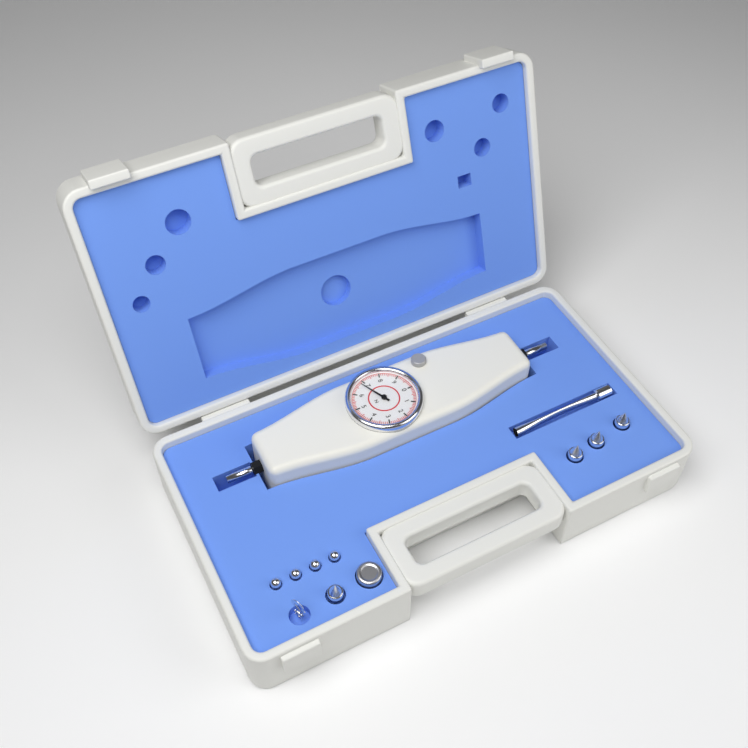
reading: 6.8 N
